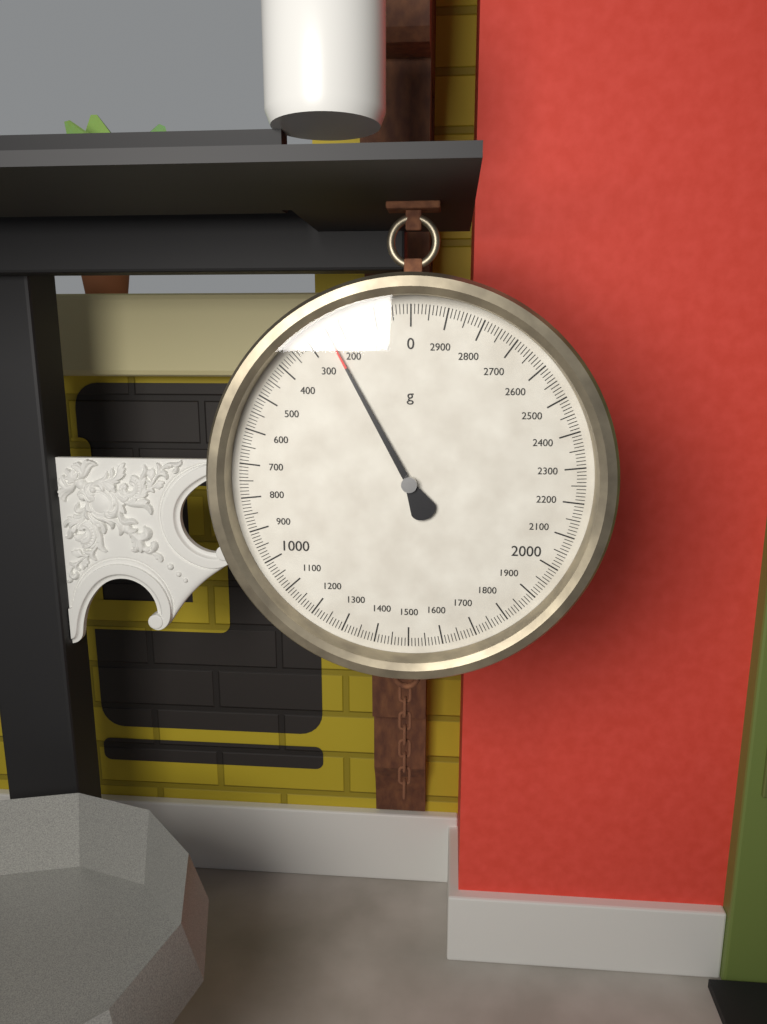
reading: 240 g
